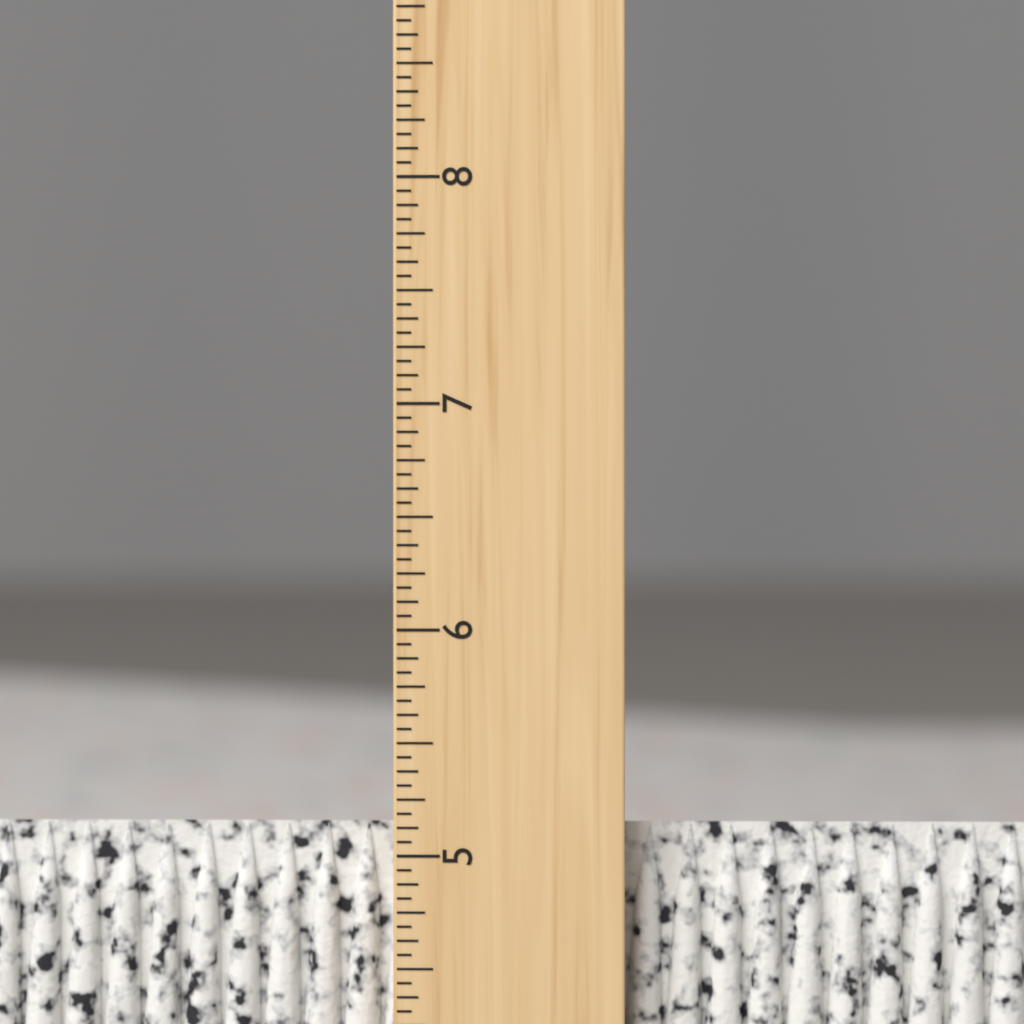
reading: 5.1250 inch
